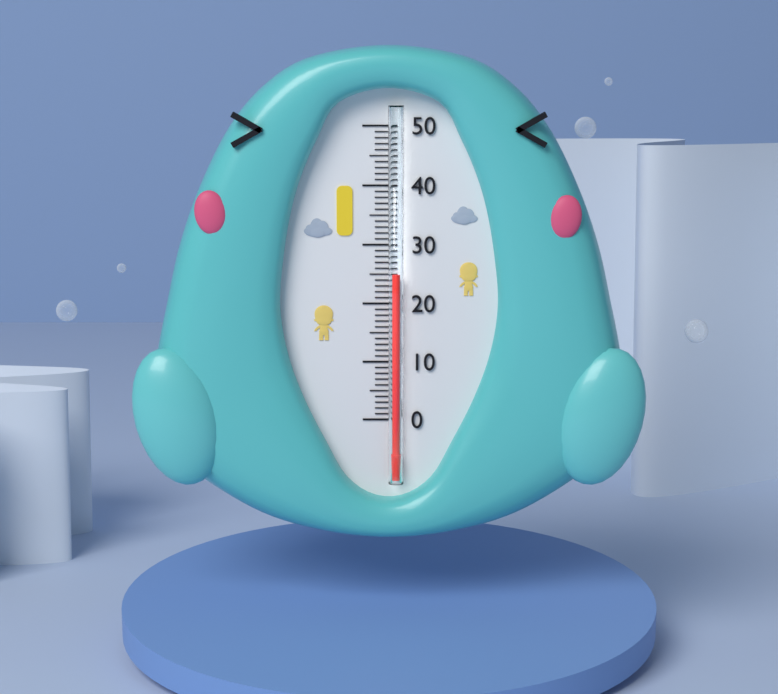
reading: 25 (no unit)
